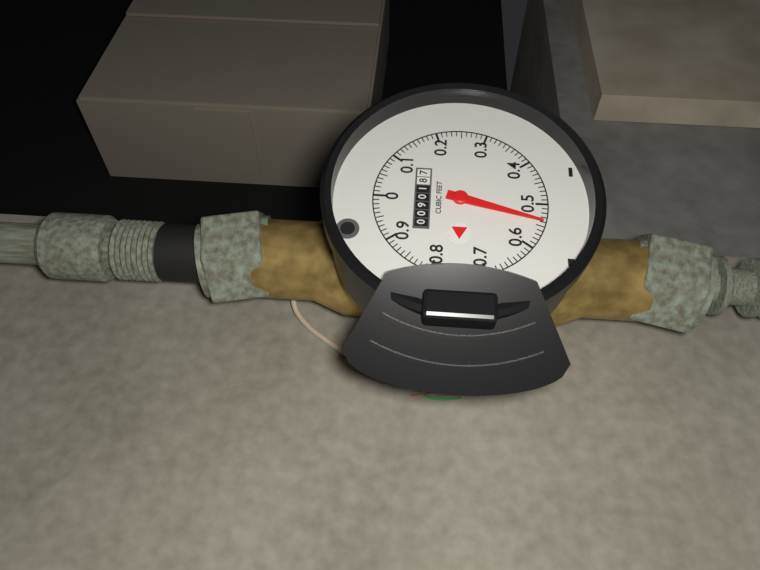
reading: 0.54 cubic feet
